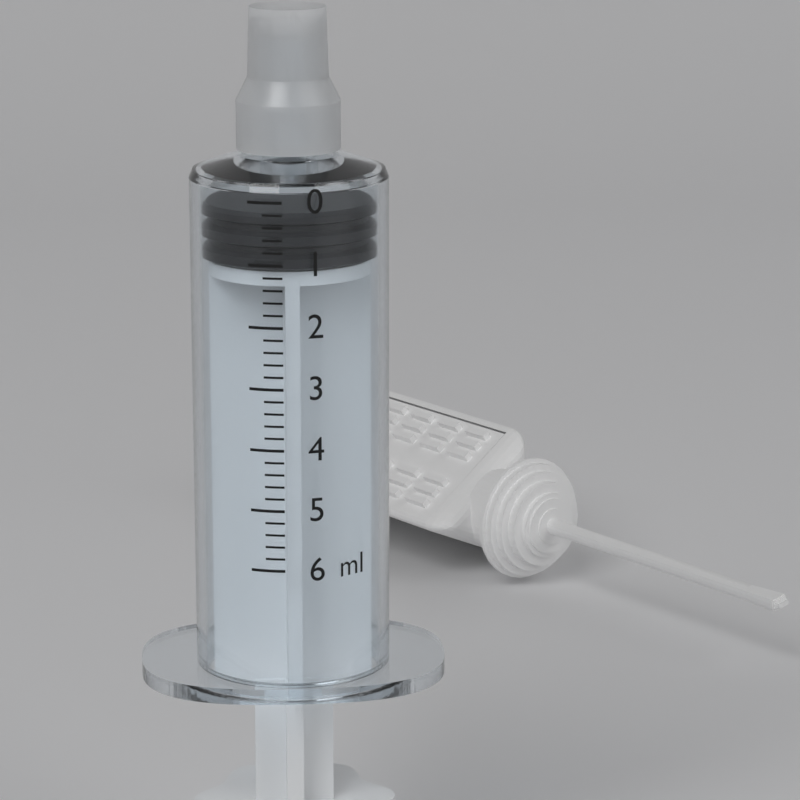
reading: 0.2 ml
